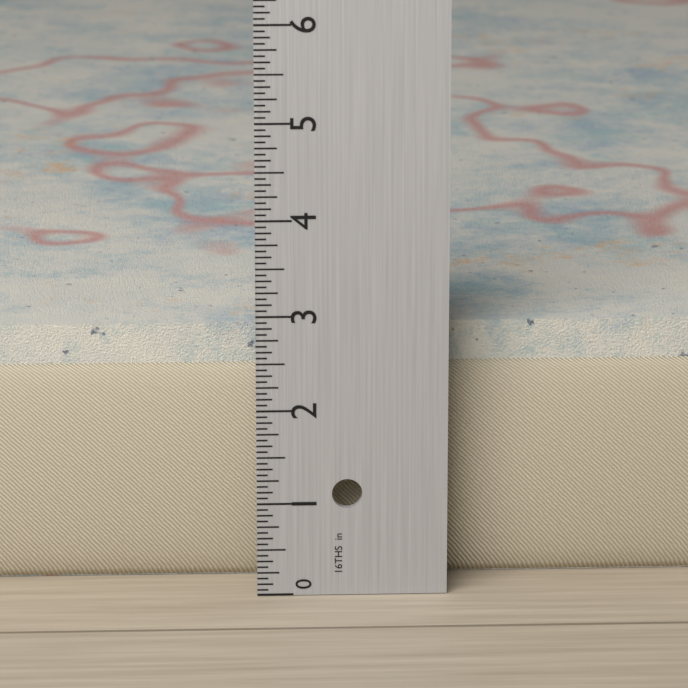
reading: 2.7500 in
